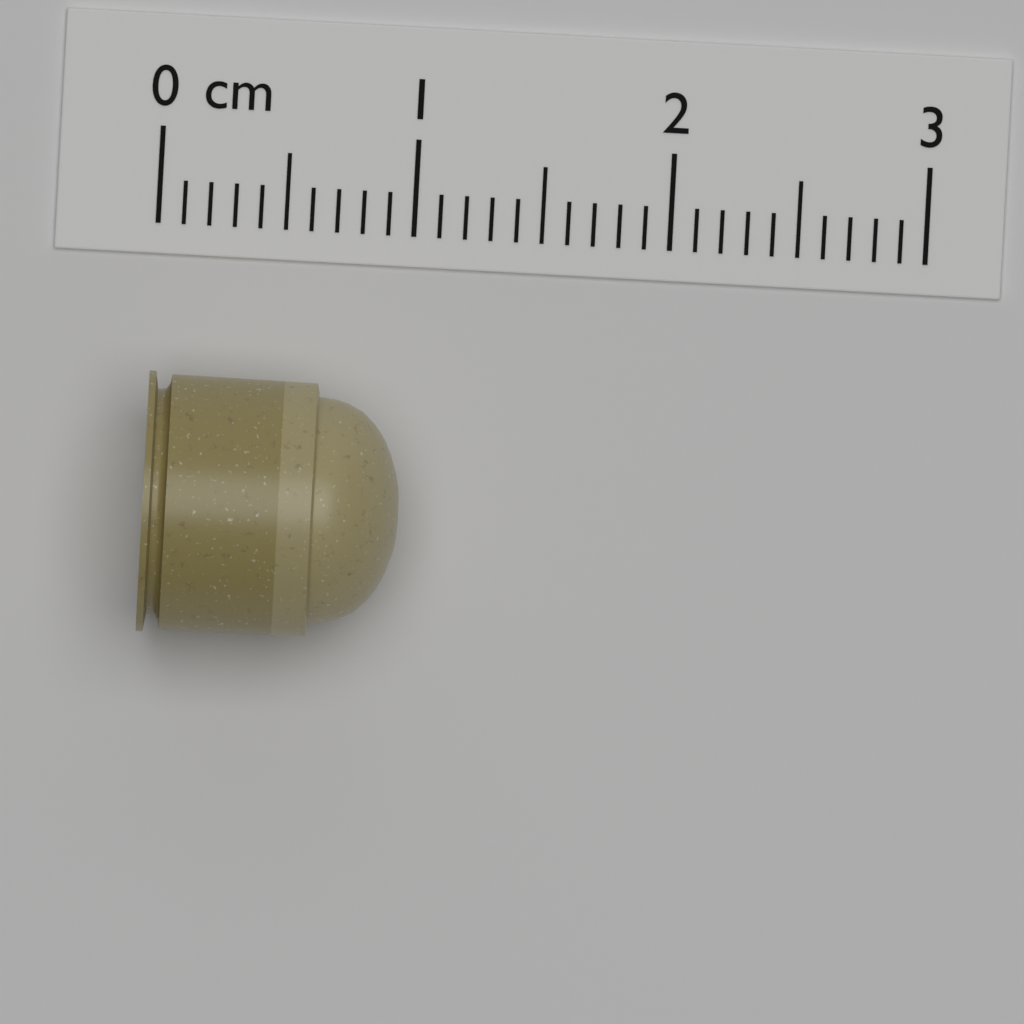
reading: 1.0 cm
